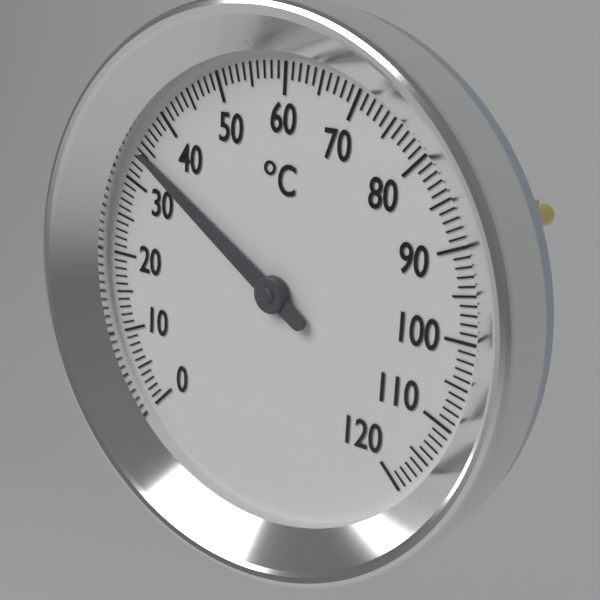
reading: 34 °C
